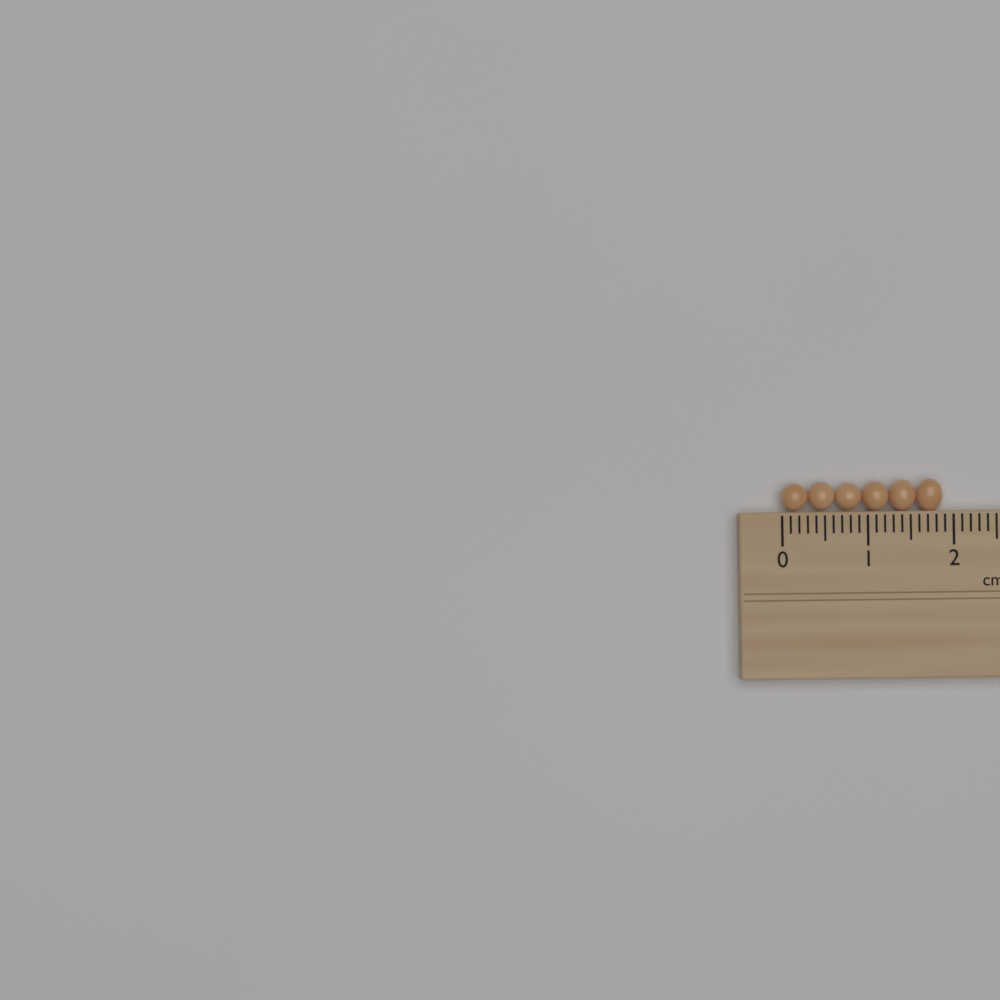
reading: 1.9 cm
